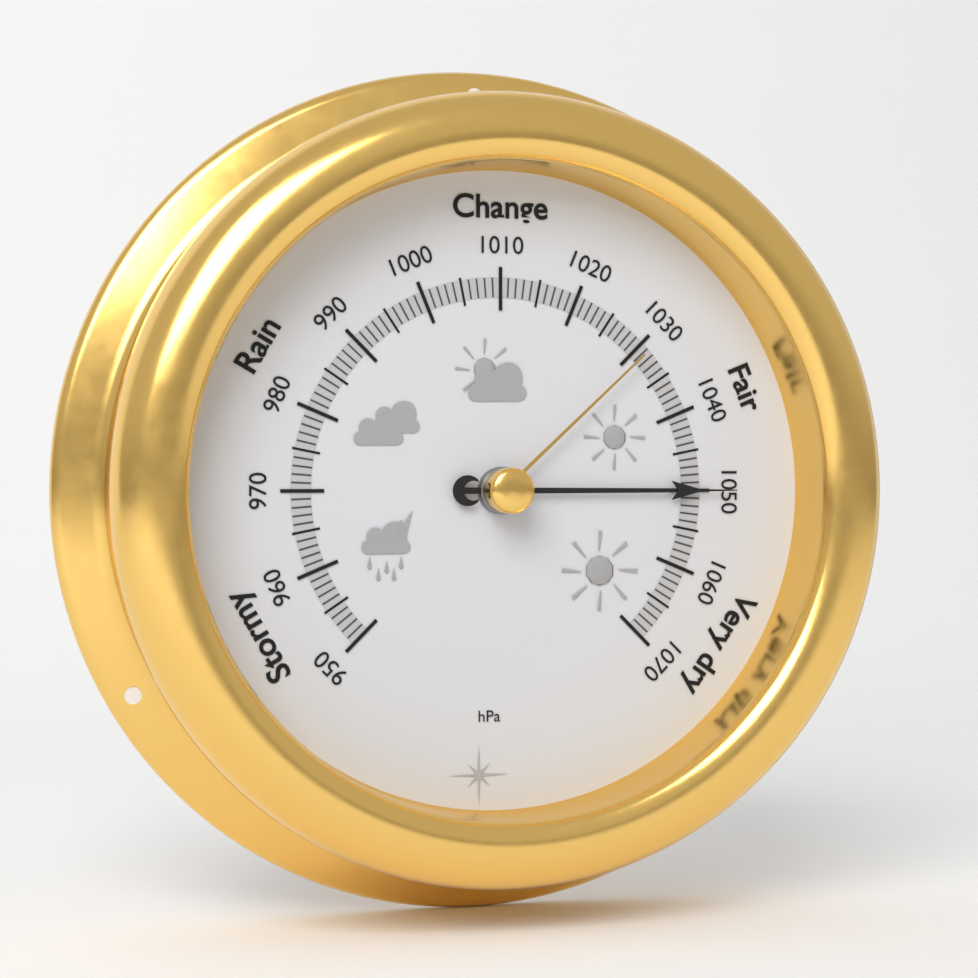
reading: 1050 hPa
